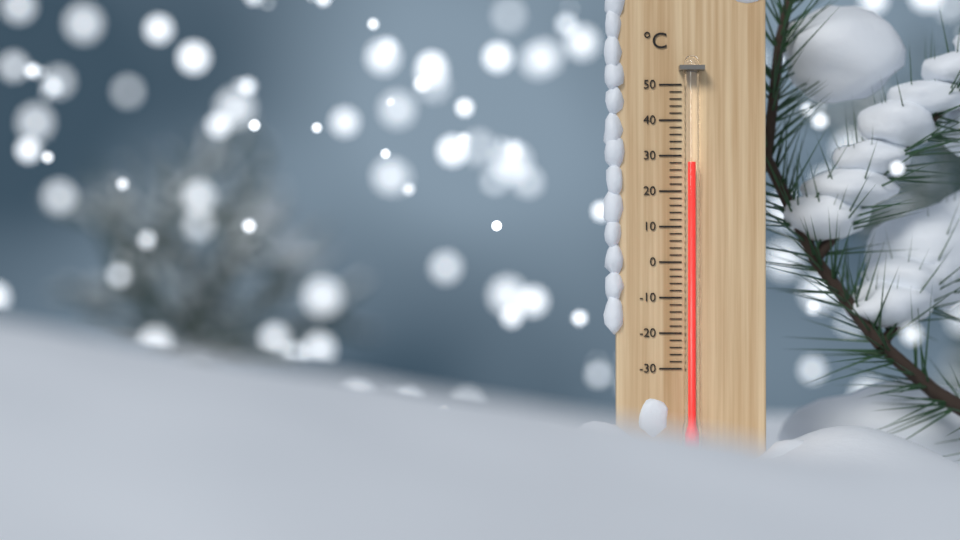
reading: 28 °C
